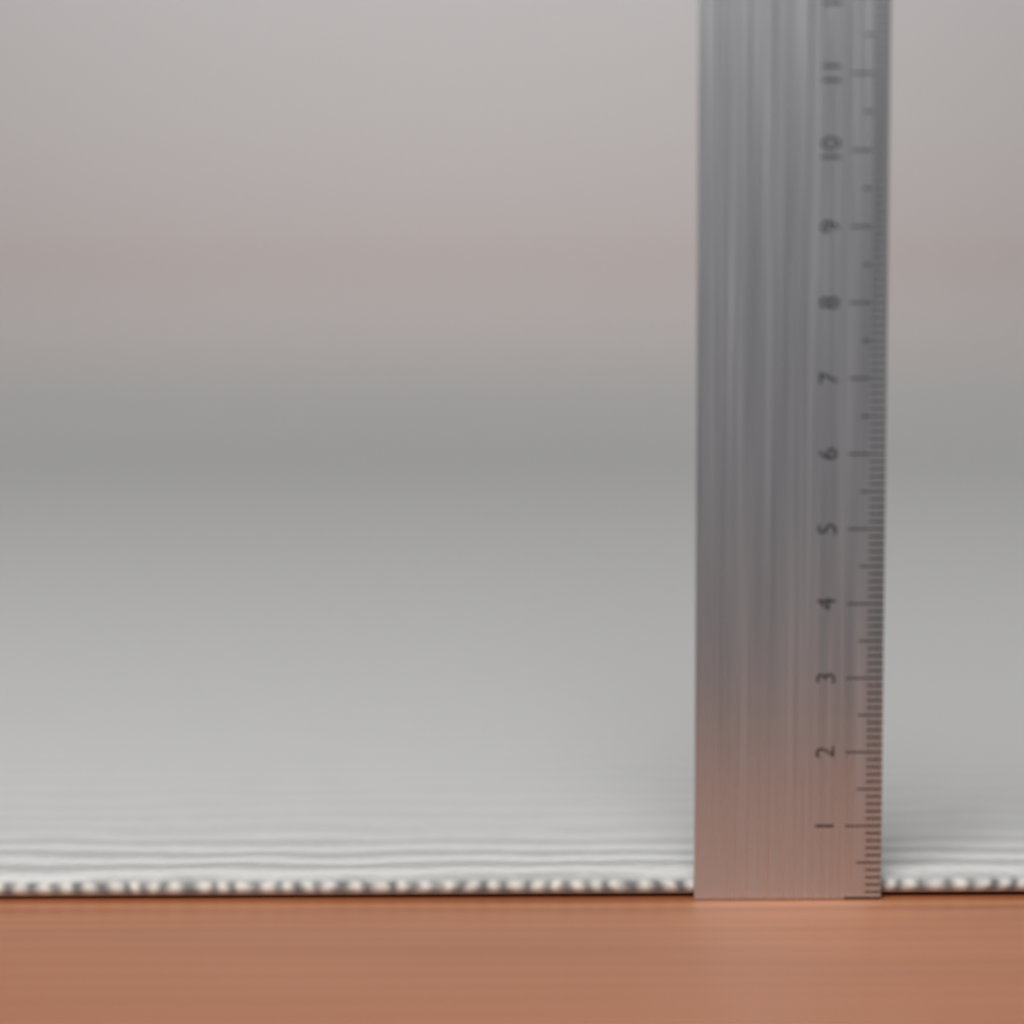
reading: 0.3 cm
